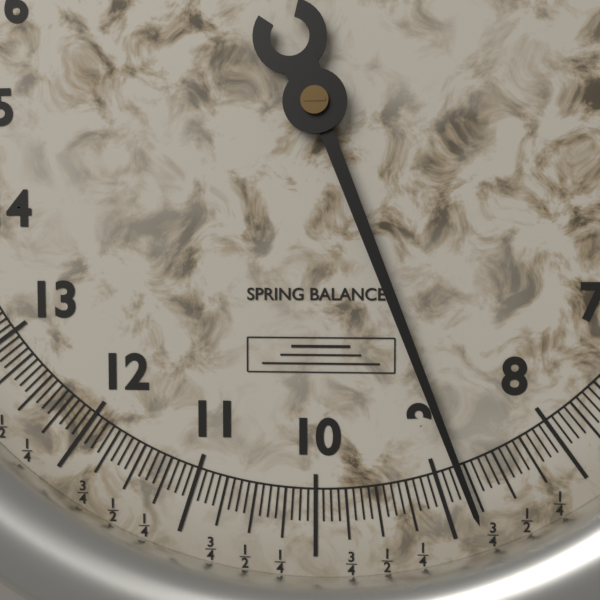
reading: 8.8125 (no unit)
